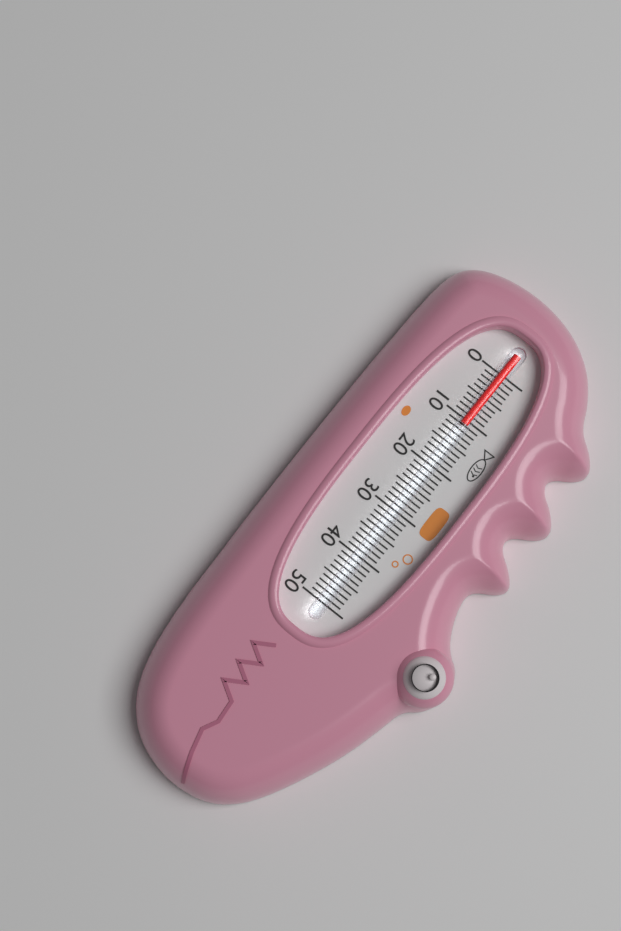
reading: 11 (no unit)
